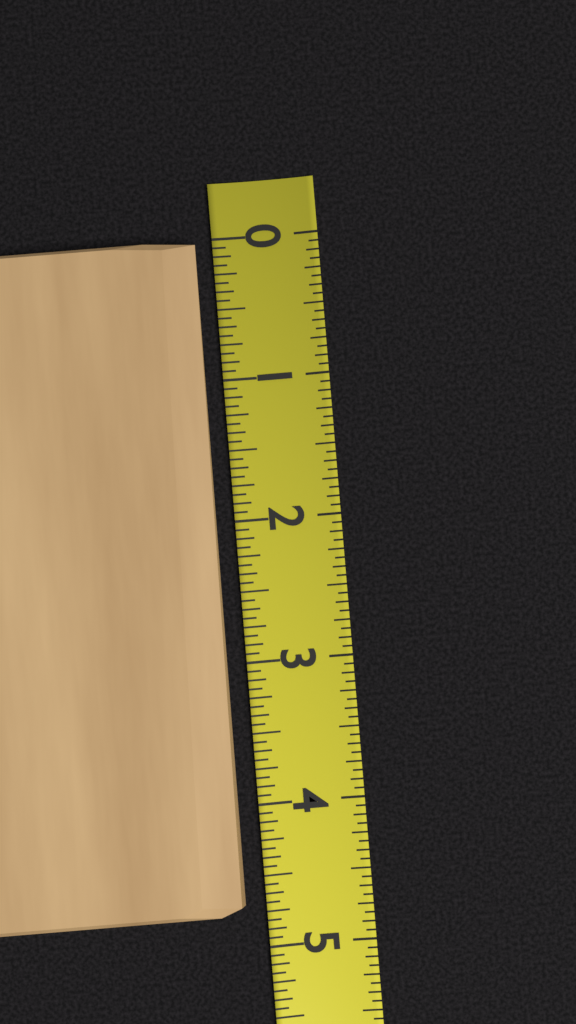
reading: 4.7500 (no unit)
